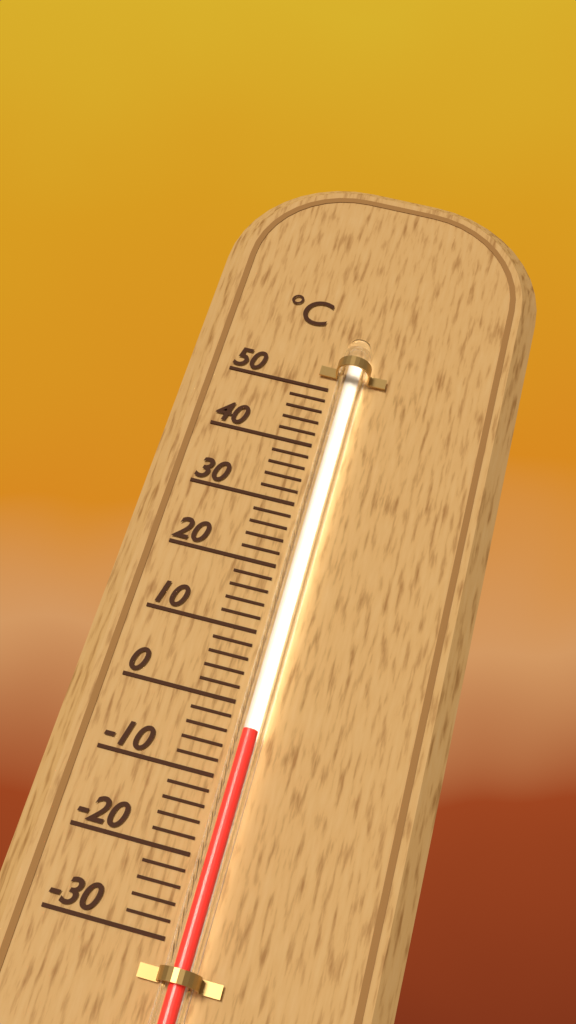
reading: -4 °C
